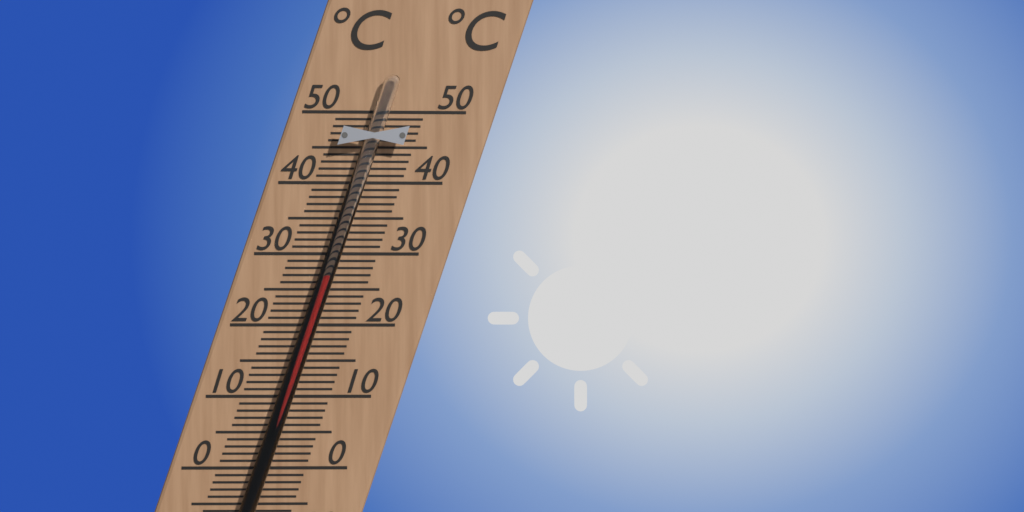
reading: 27 °C
